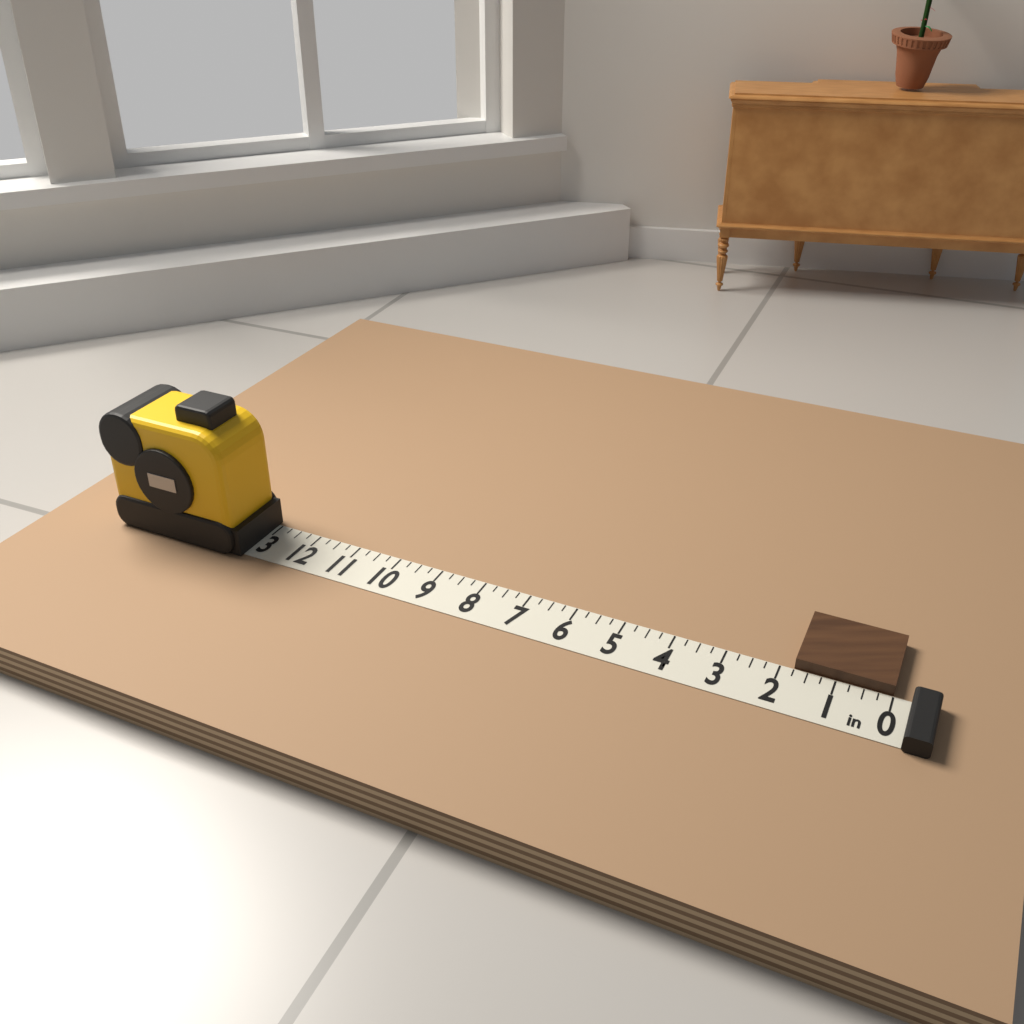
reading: 1.75 in
